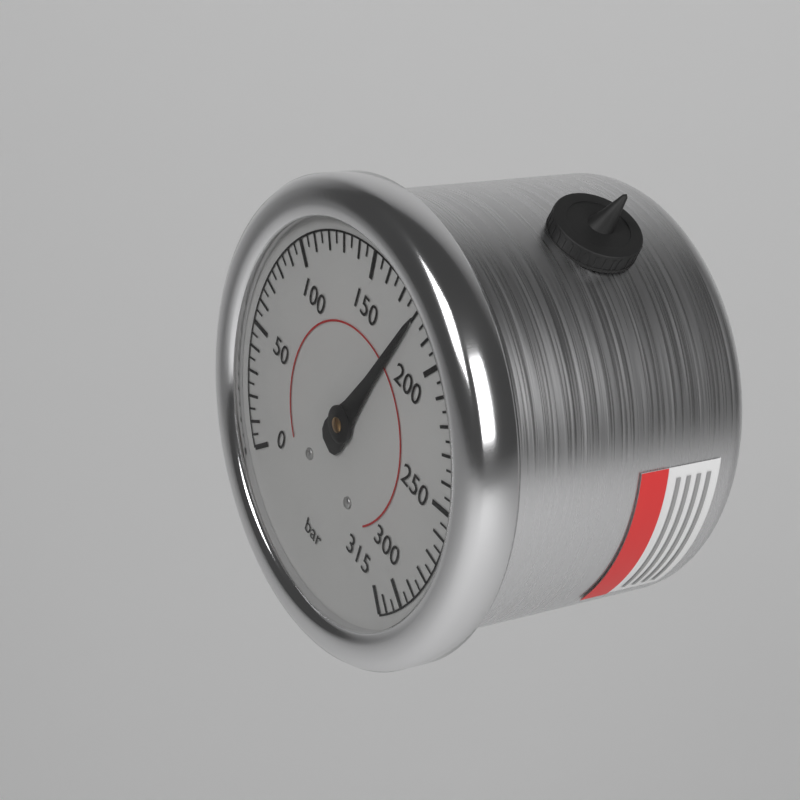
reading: 180 bar
